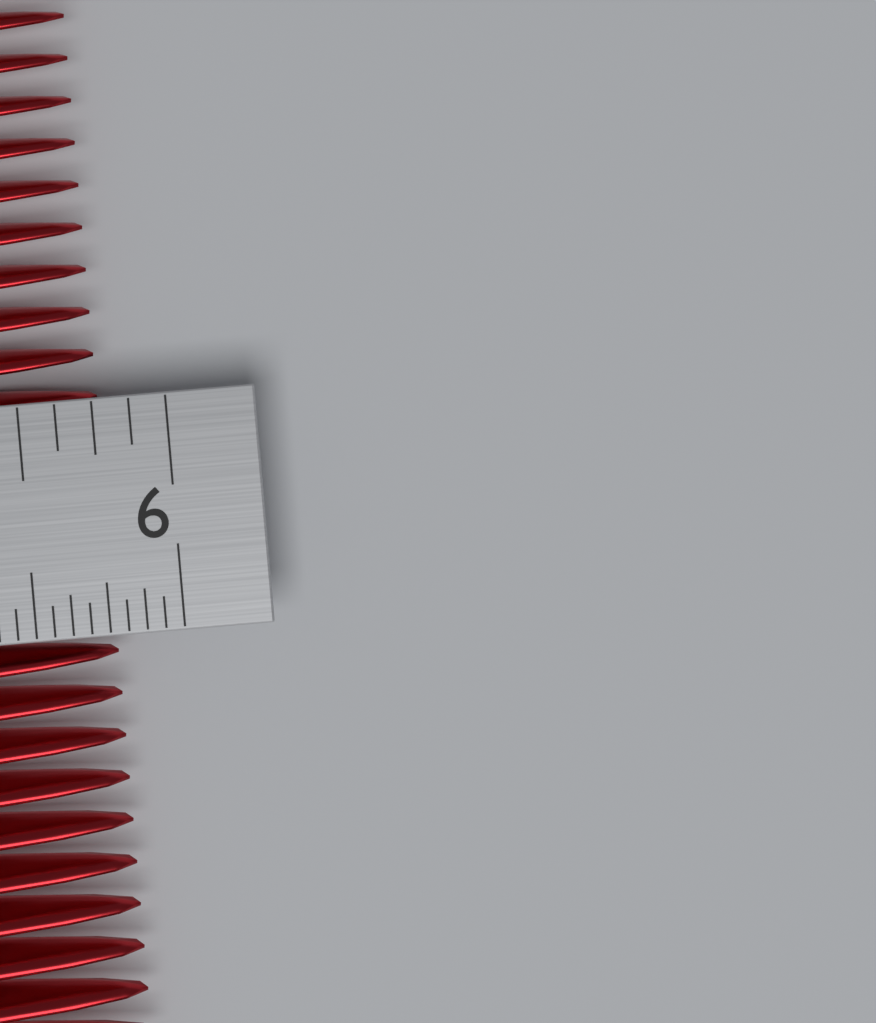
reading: 5.7500 in
